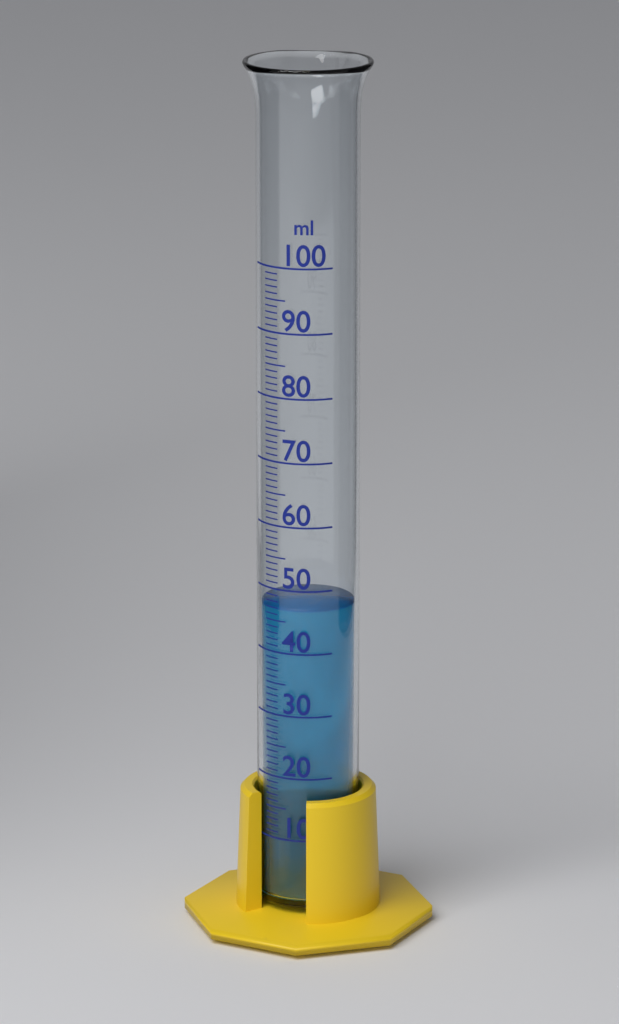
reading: 47 ml
